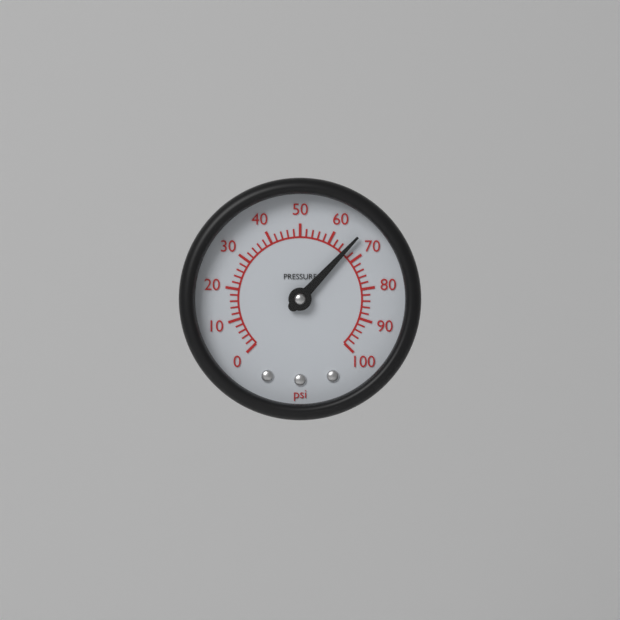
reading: 66 psi
